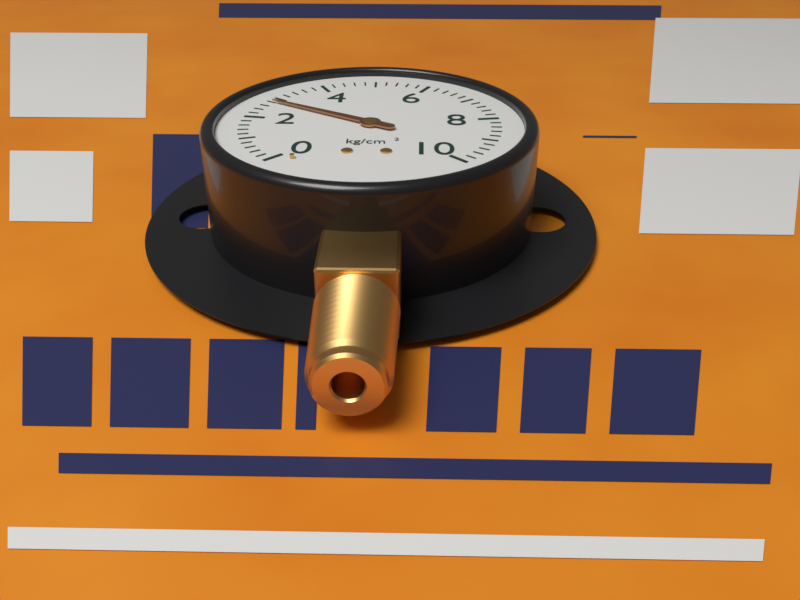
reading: 2.8 kg/cm²
